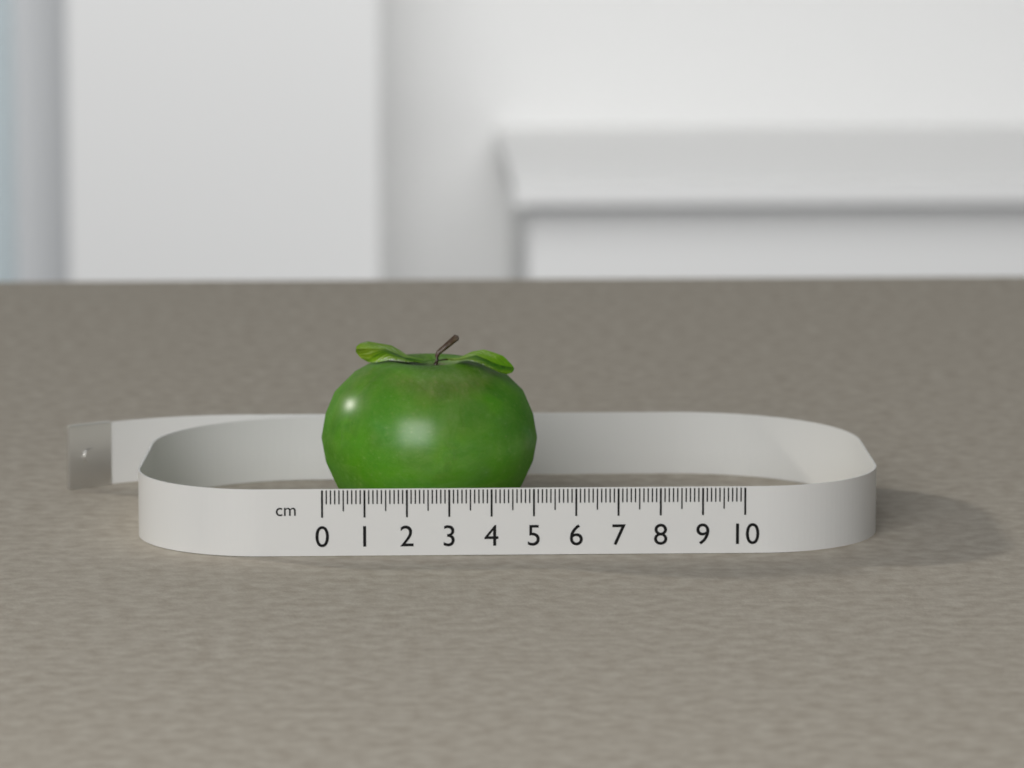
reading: 5.2 cm
